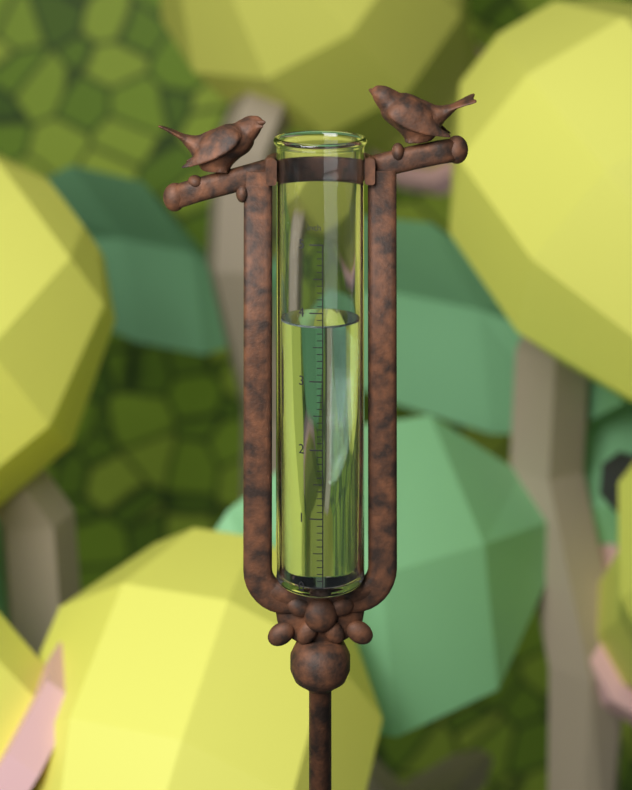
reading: 3.8 in
